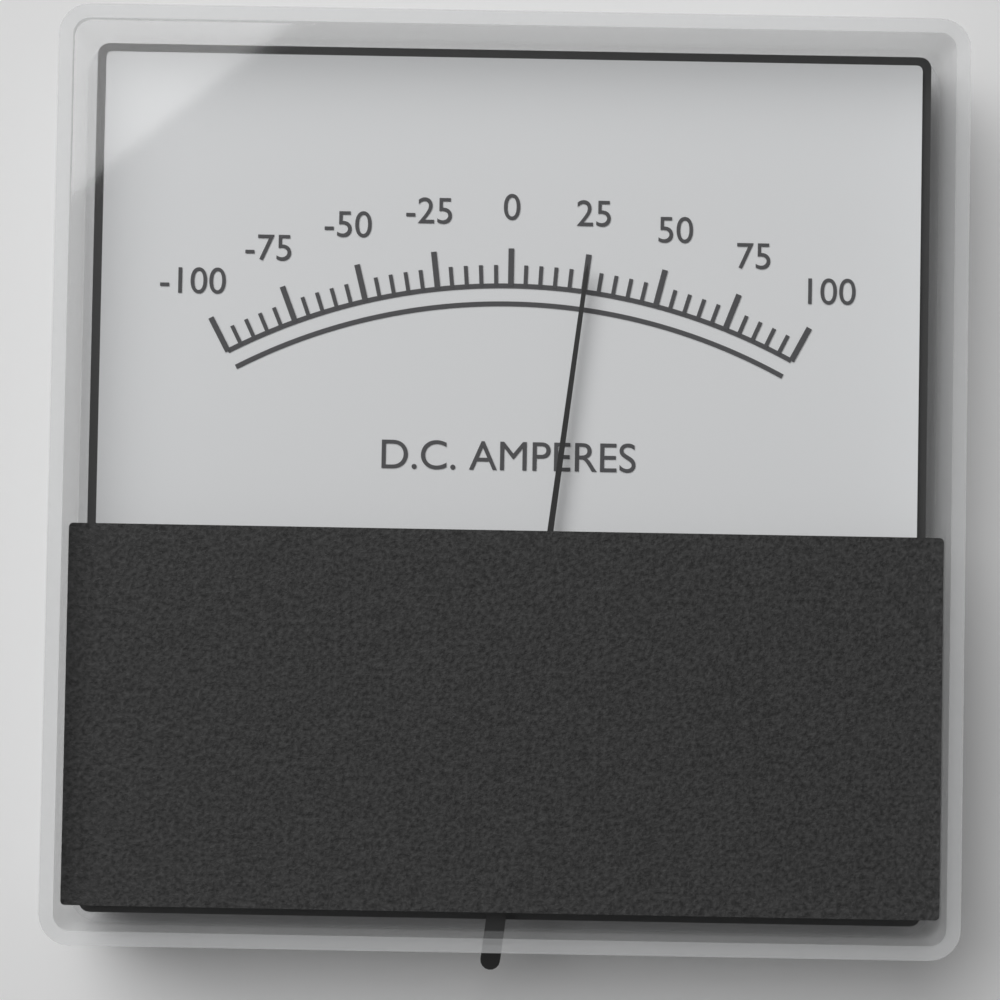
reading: 25 A
